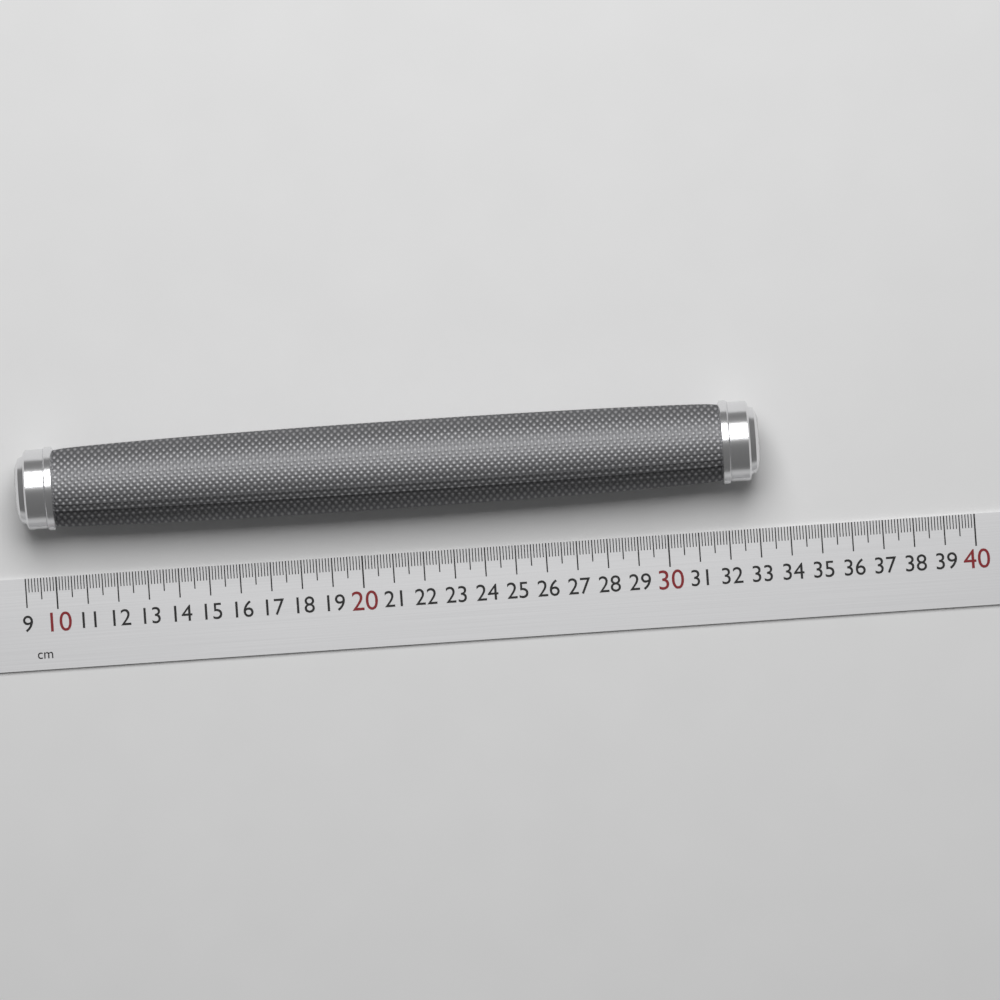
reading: 33.1 cm
